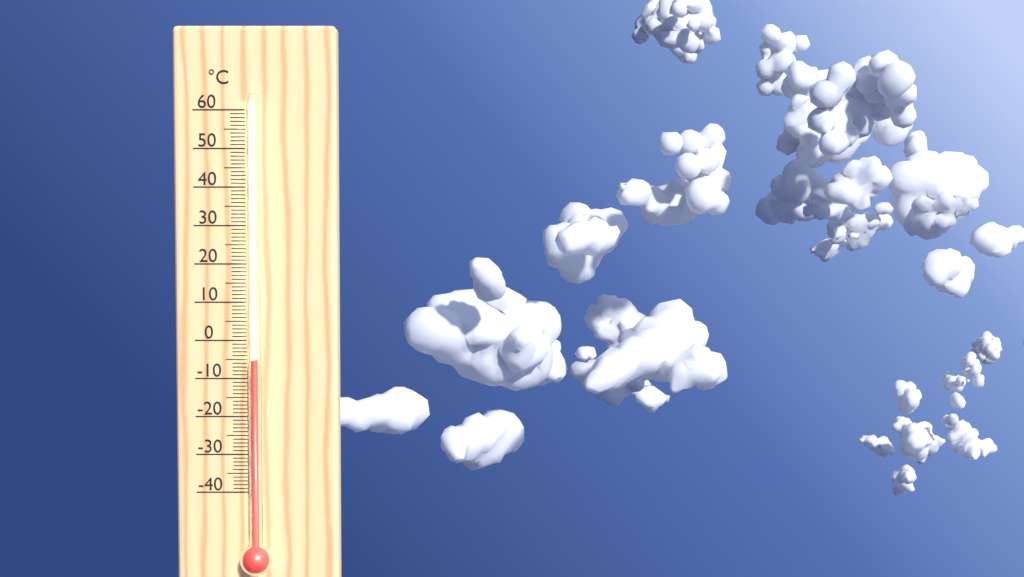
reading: -5 °C
